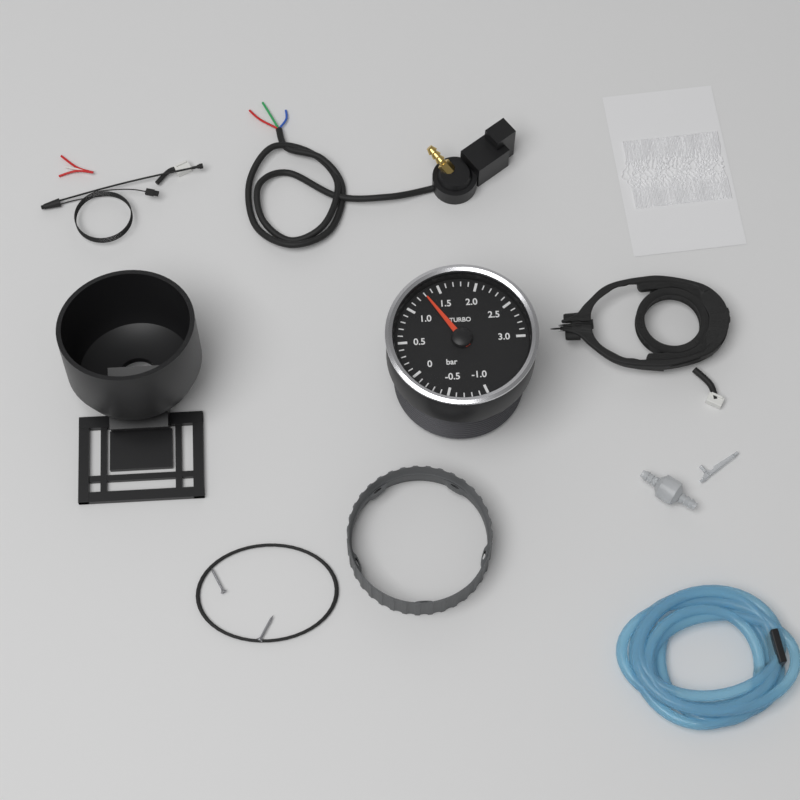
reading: 1.3 bar
